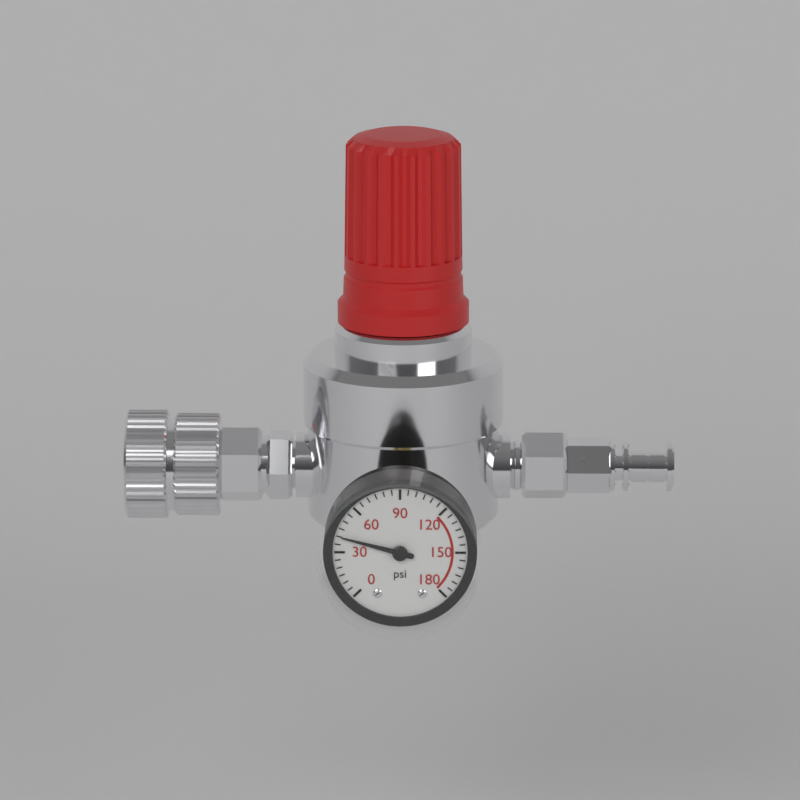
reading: 40 psi
